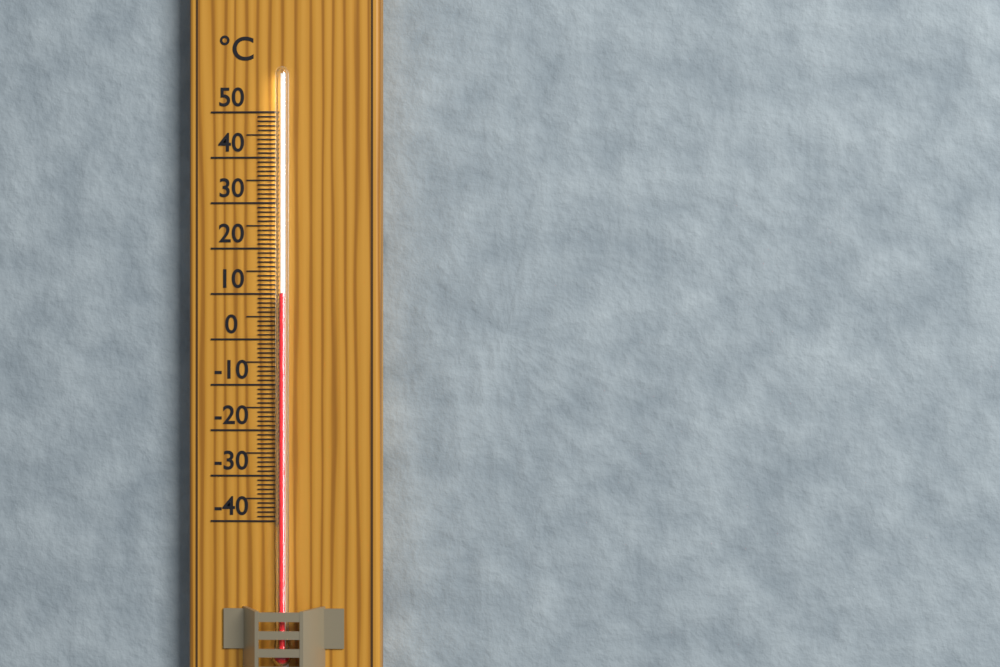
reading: 10 °C
